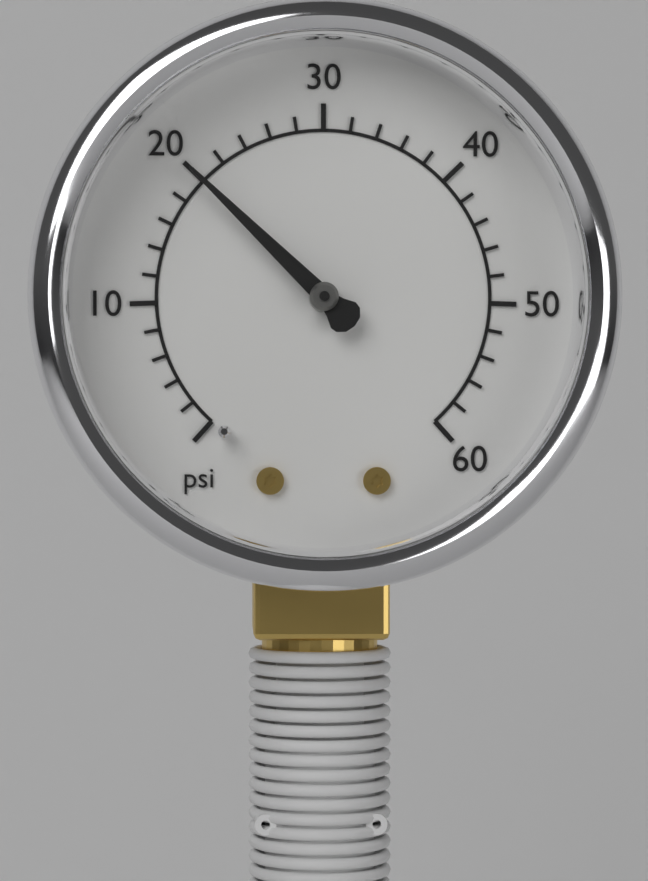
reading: 20 psi
